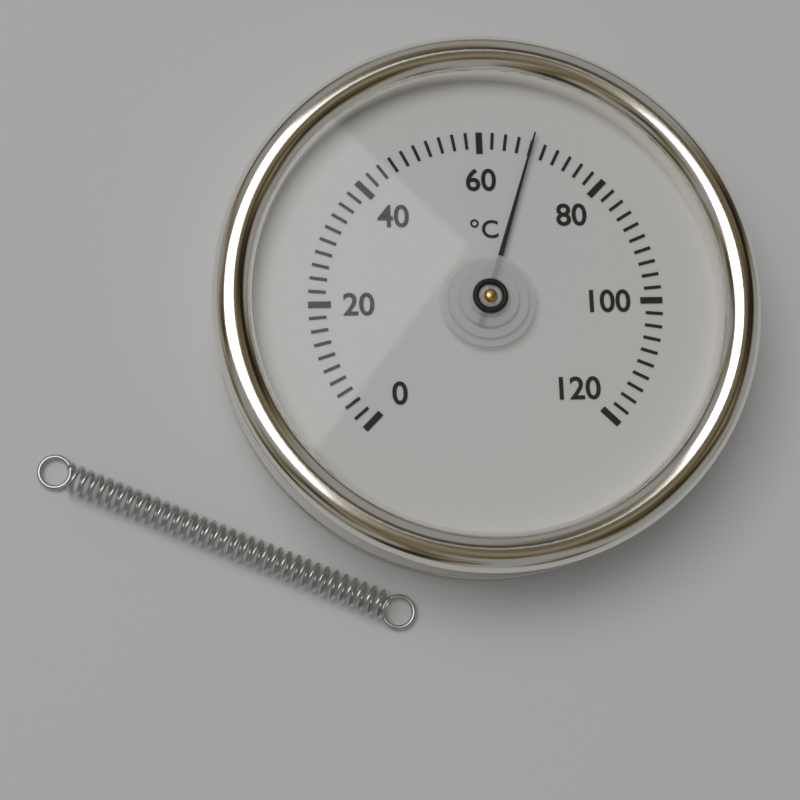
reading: 68 °C
